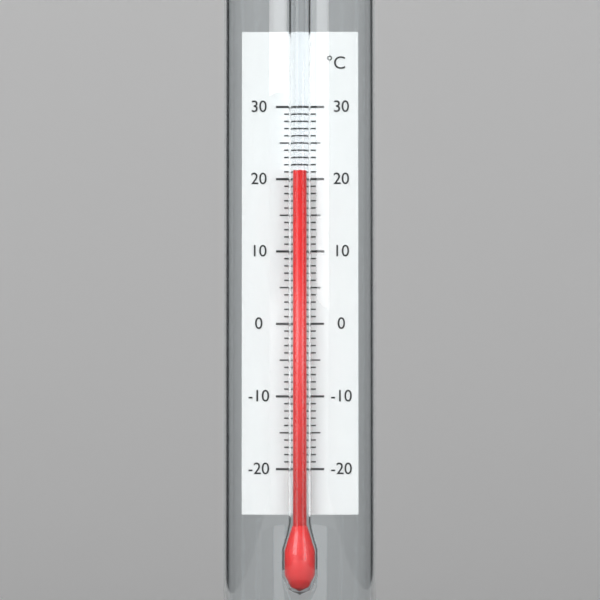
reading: 21 °C
